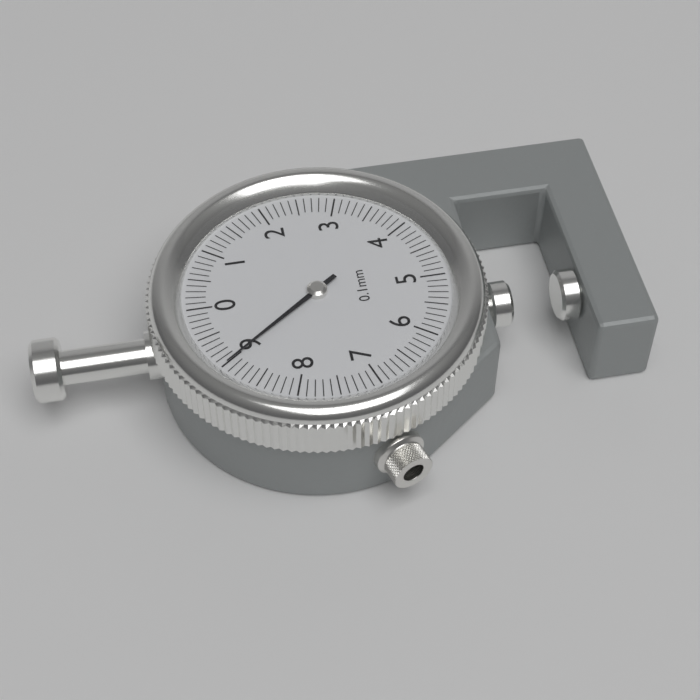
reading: 9.0 mm
